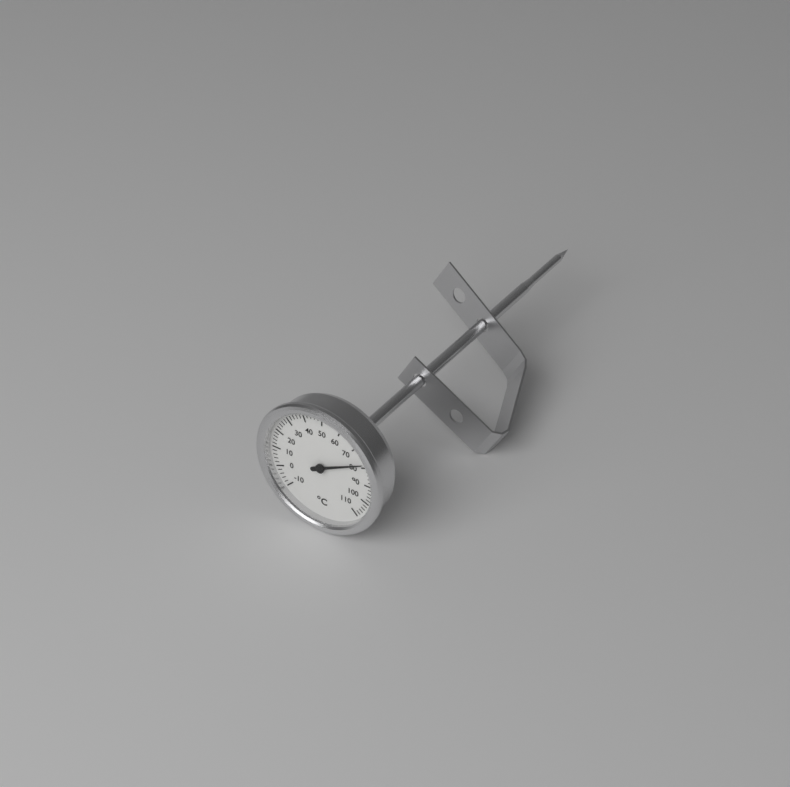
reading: 78 °C
